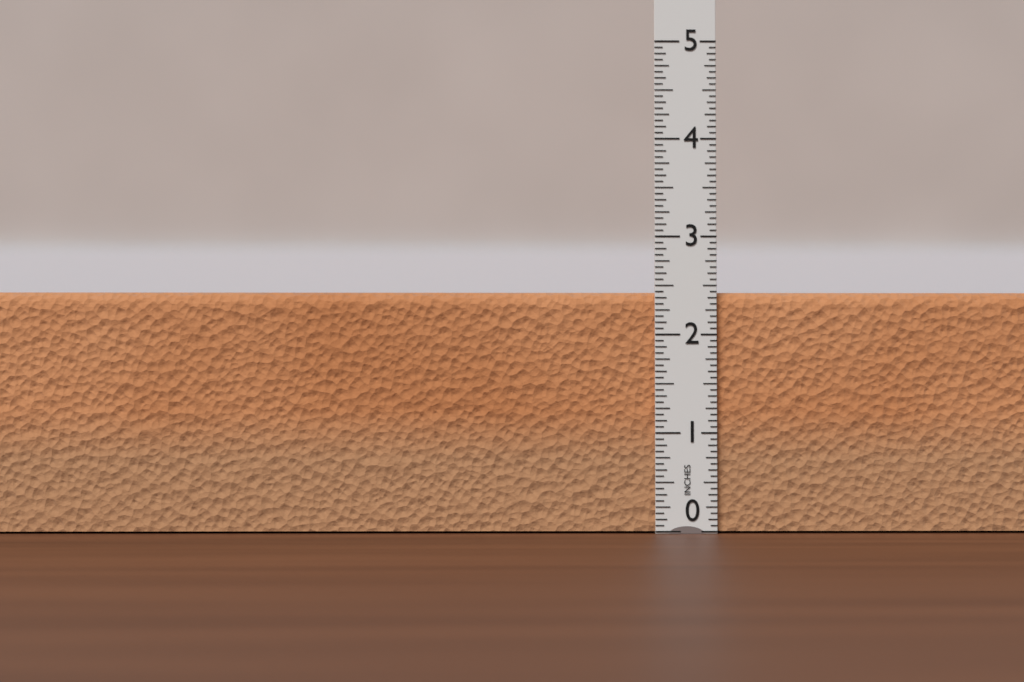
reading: 2.4375 in
